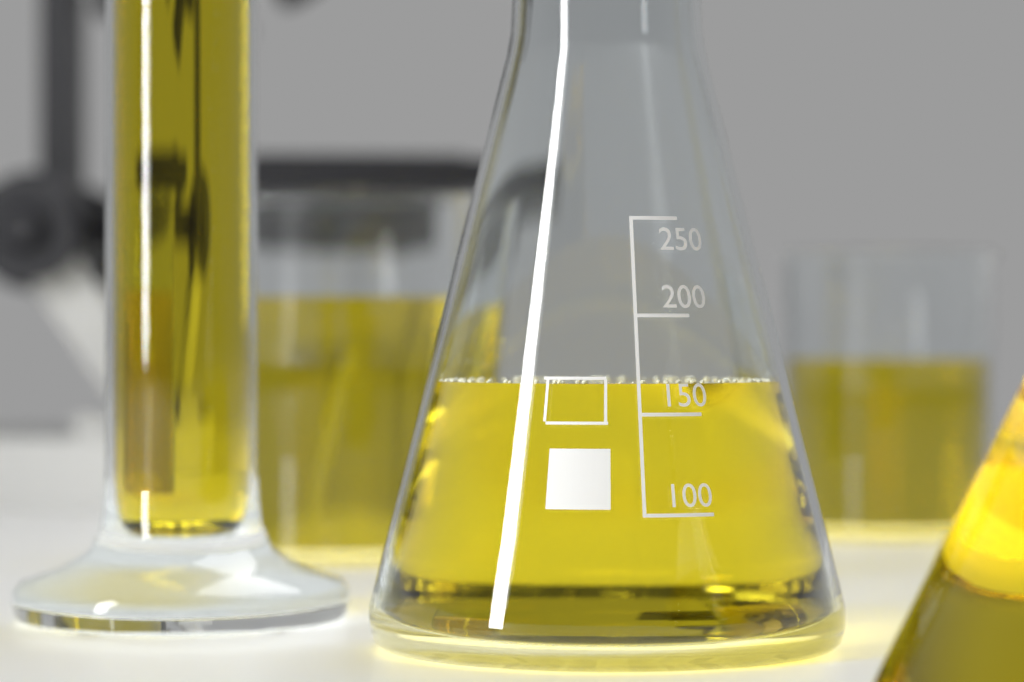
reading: 165 (no unit)
